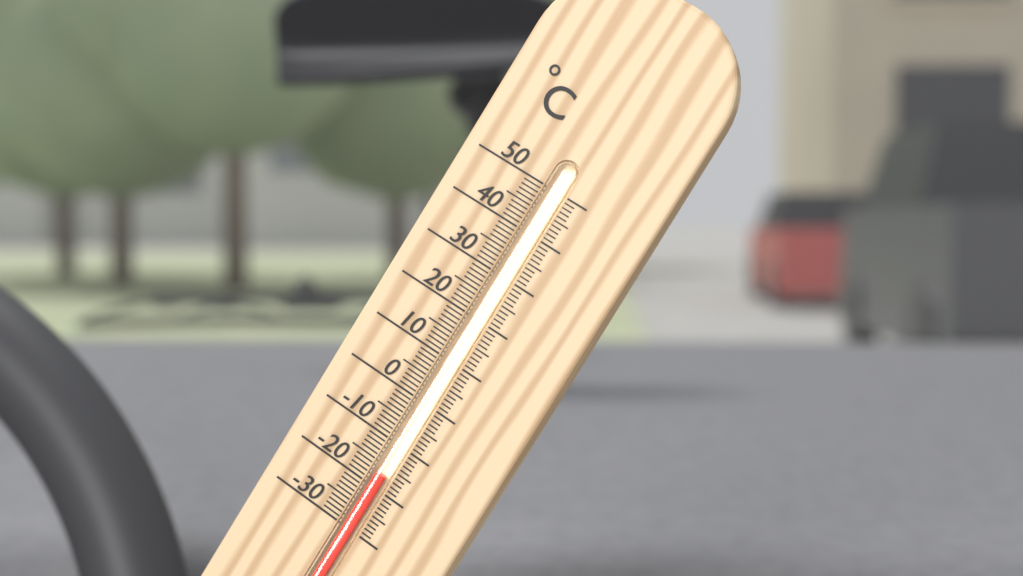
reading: -17 °C
